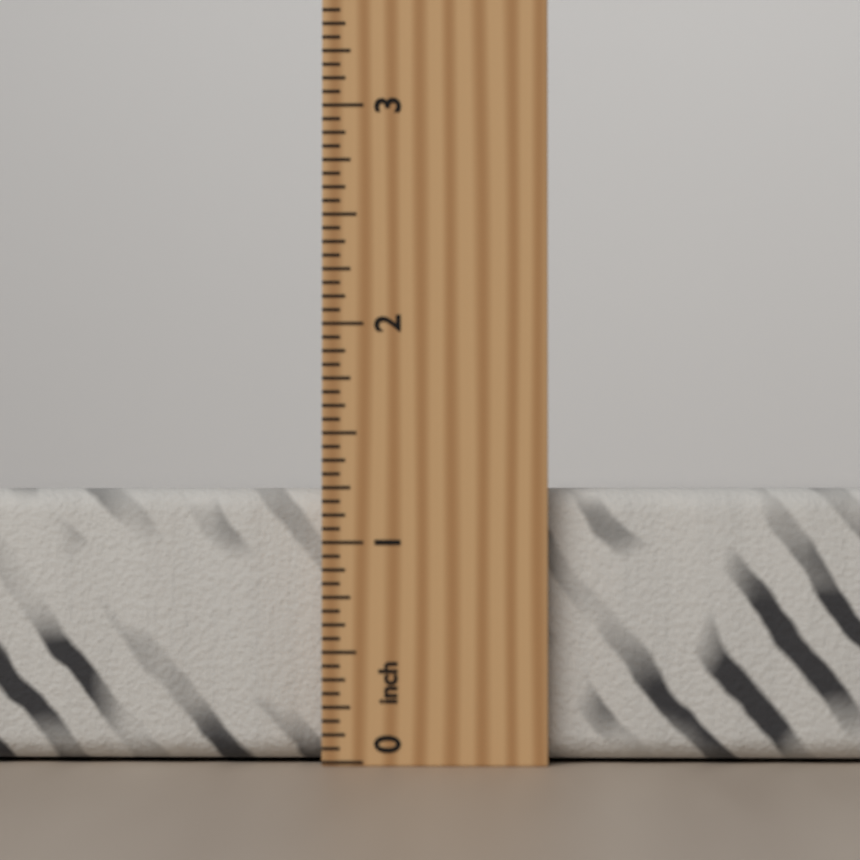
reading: 1.2500 inch
